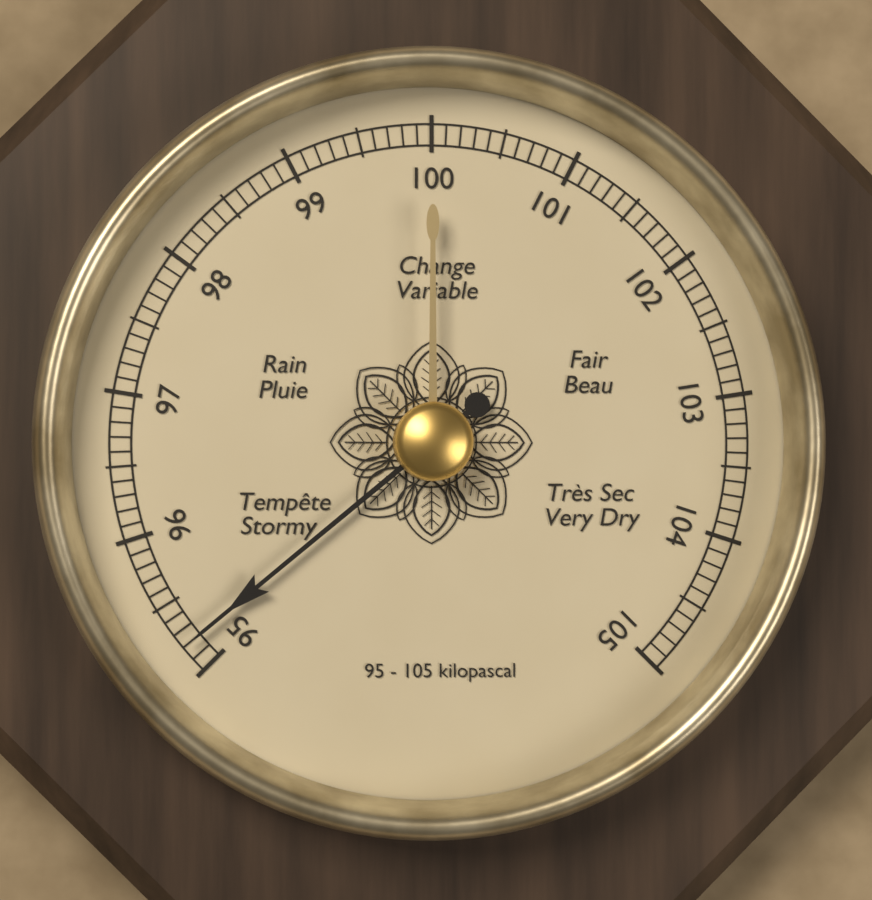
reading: 95.2 kPa
